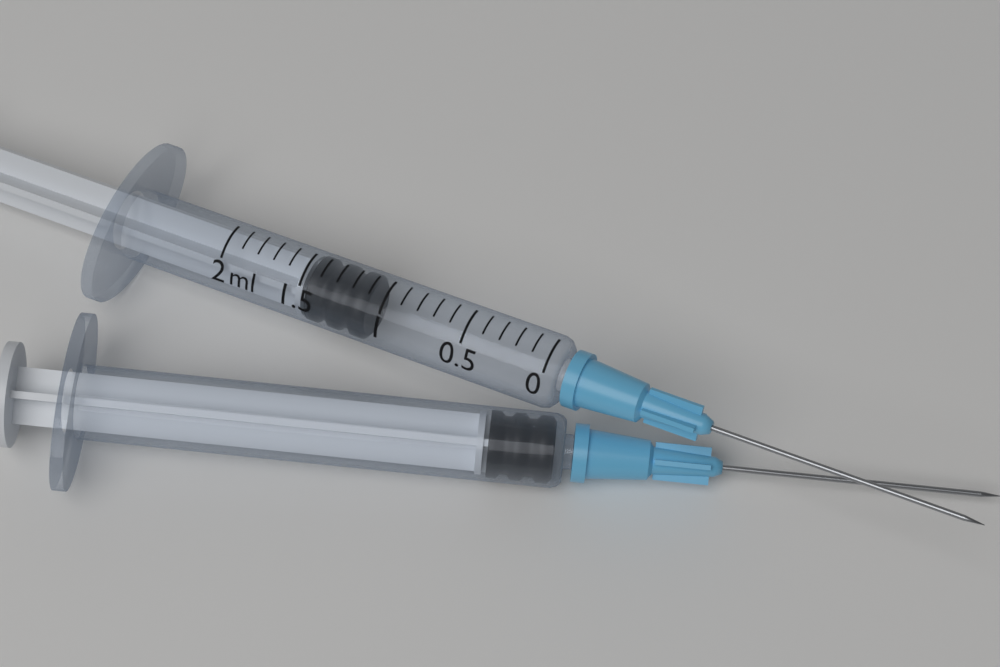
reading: 1.1 ml
